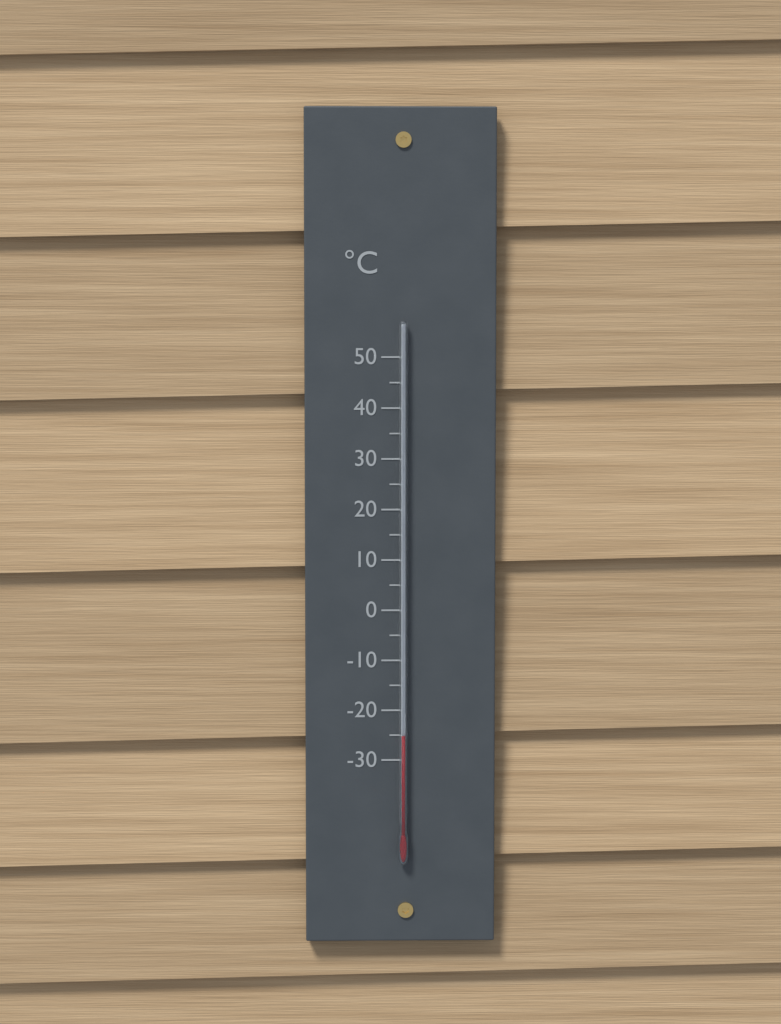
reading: -25 °C
